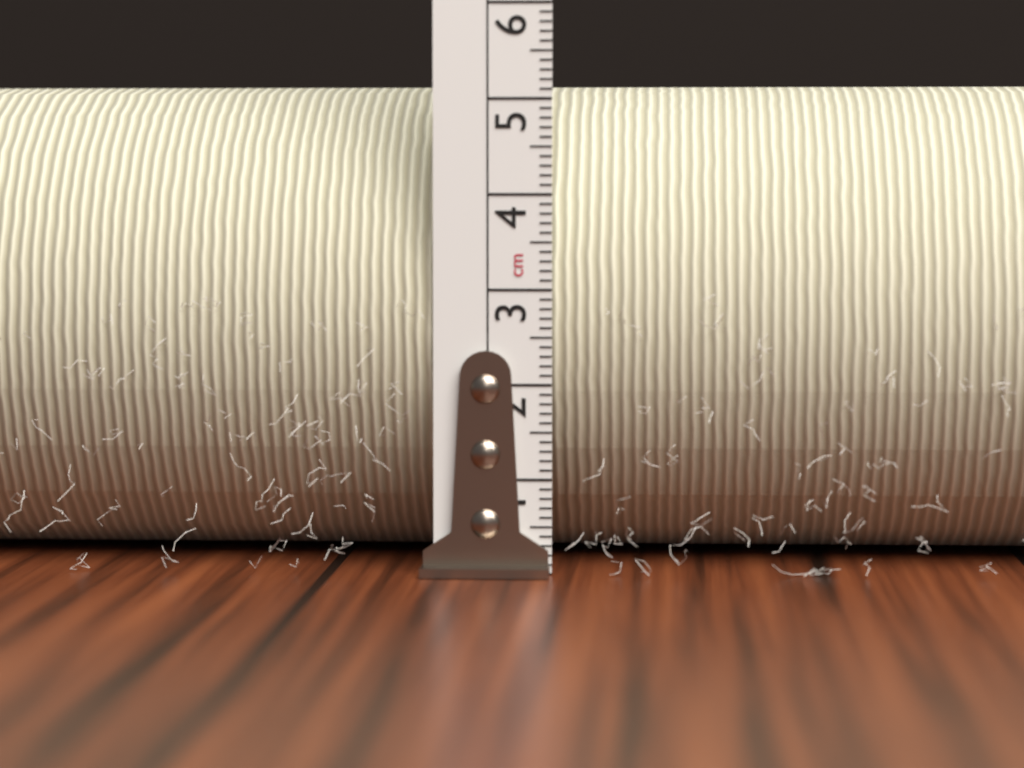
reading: 5.2 cm
